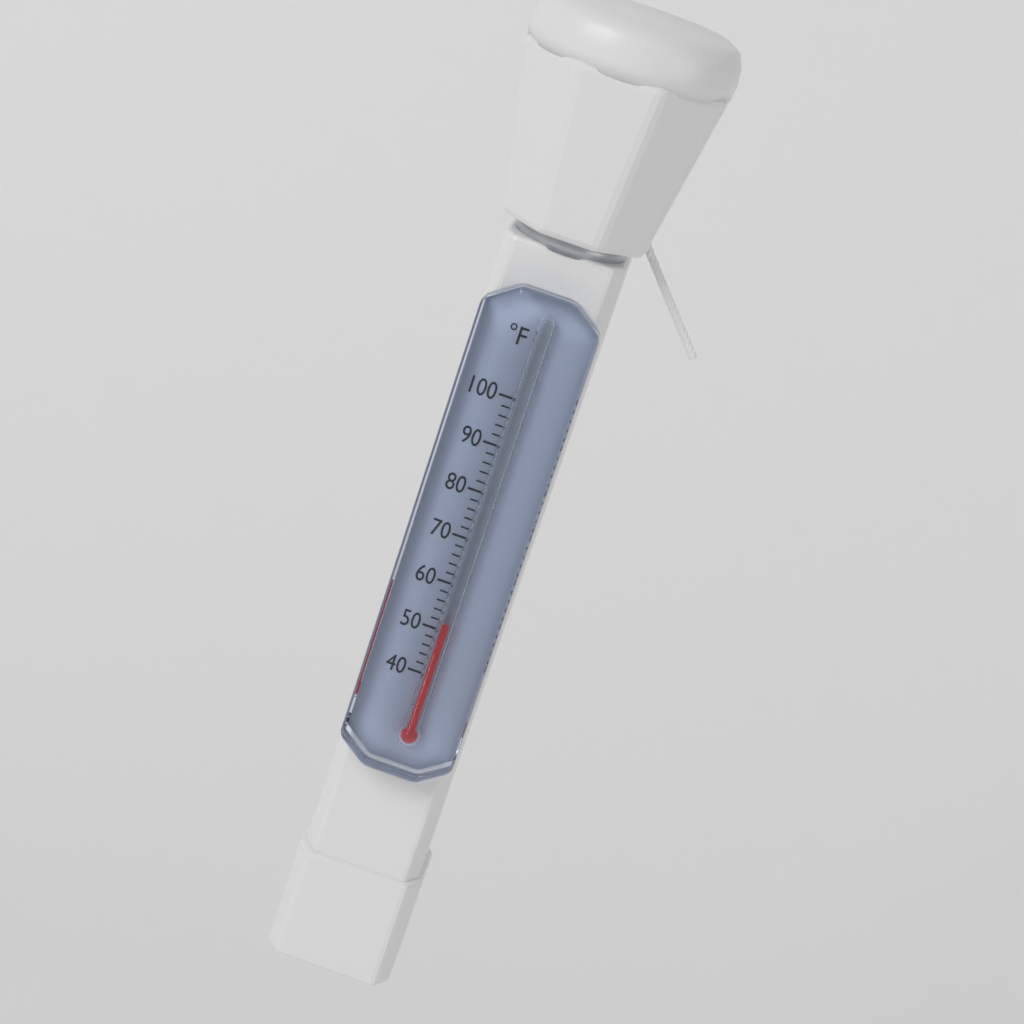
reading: 52 °F
